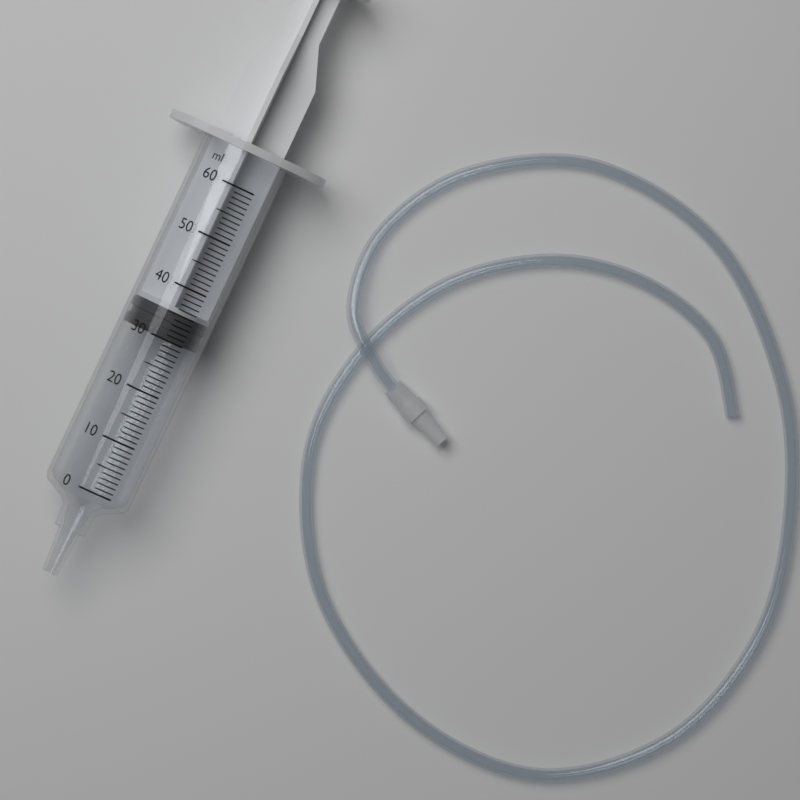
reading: 30 ml
